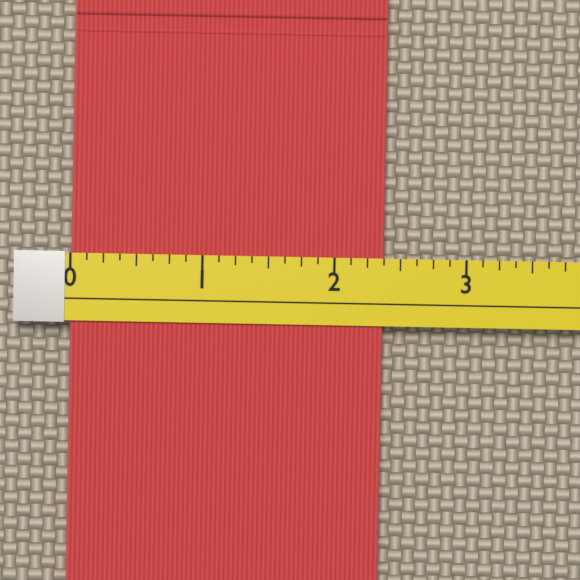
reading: 2.375 (no unit)
